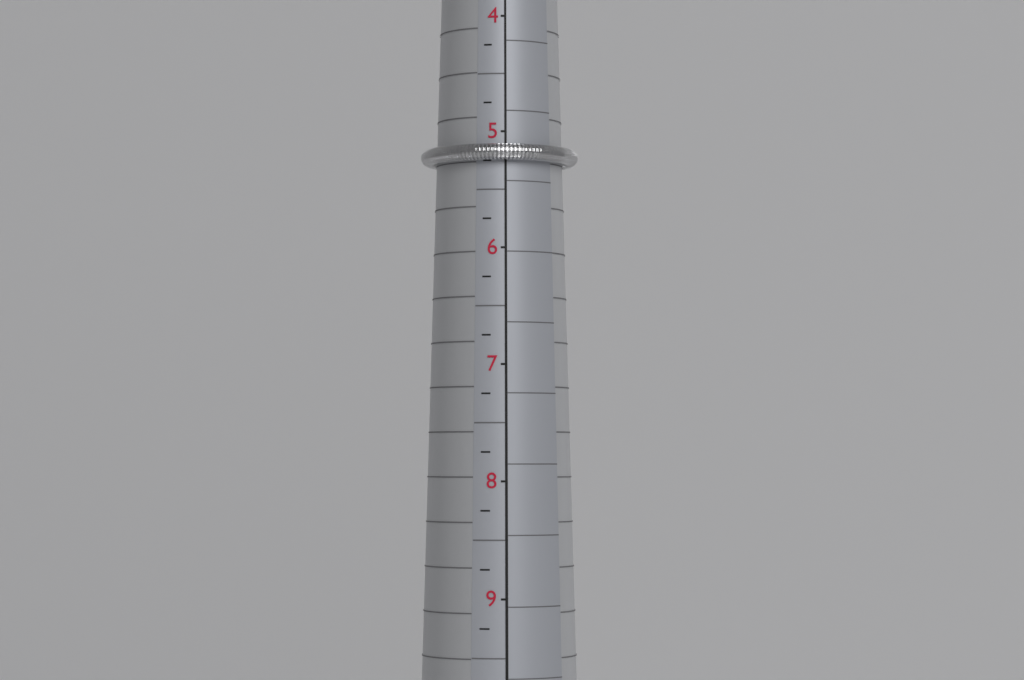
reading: 5.25 (no unit)
